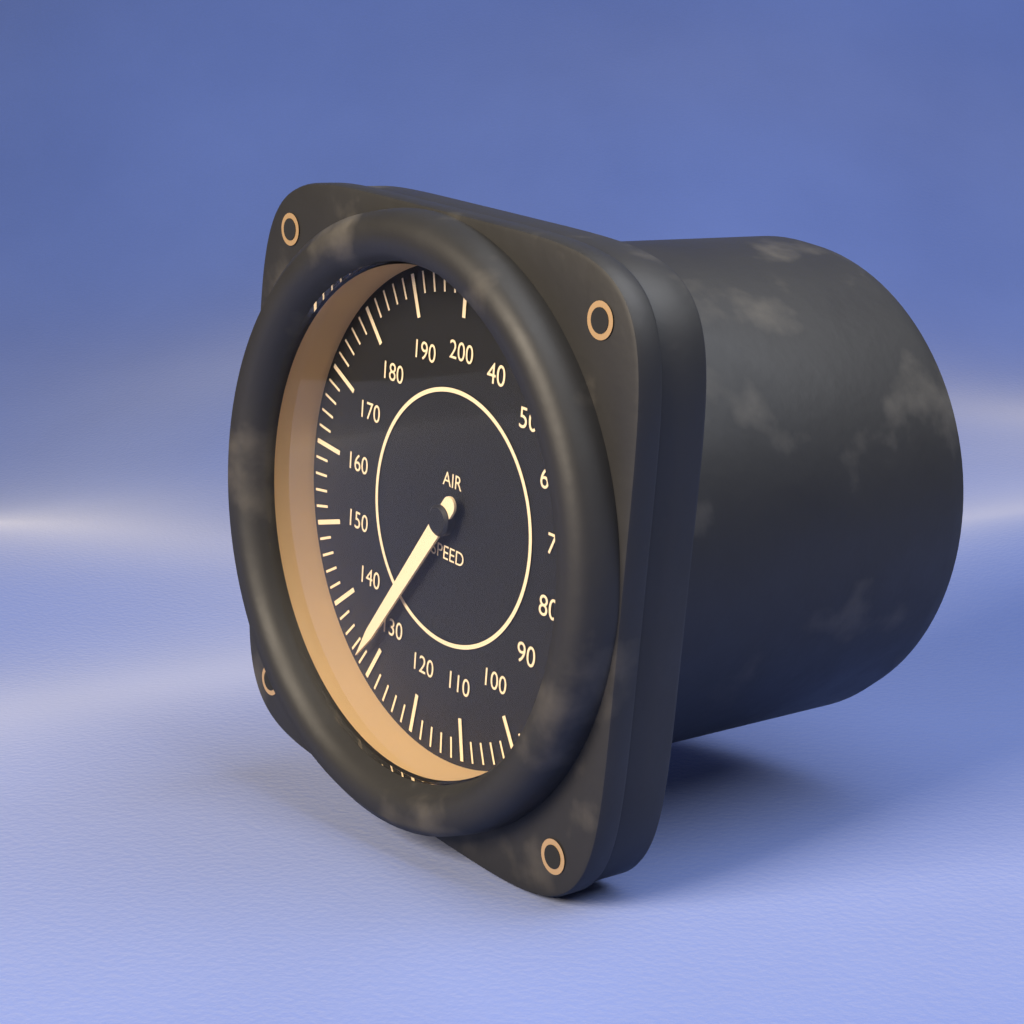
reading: 132 (no unit)
